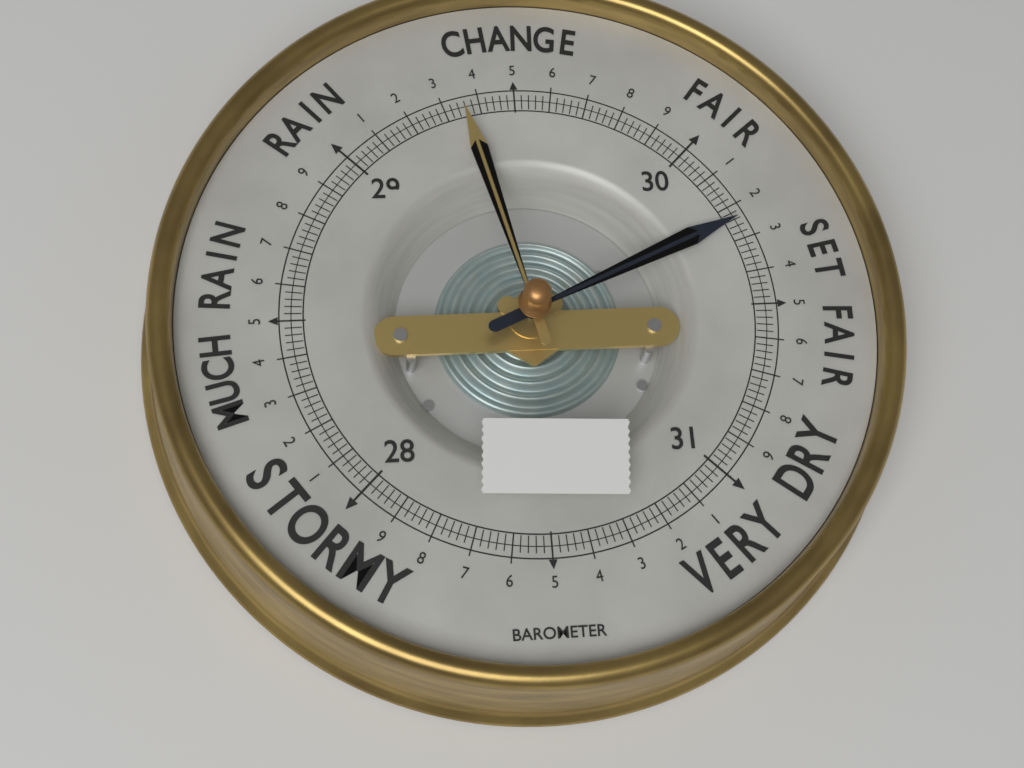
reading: 30.24 (no unit)
